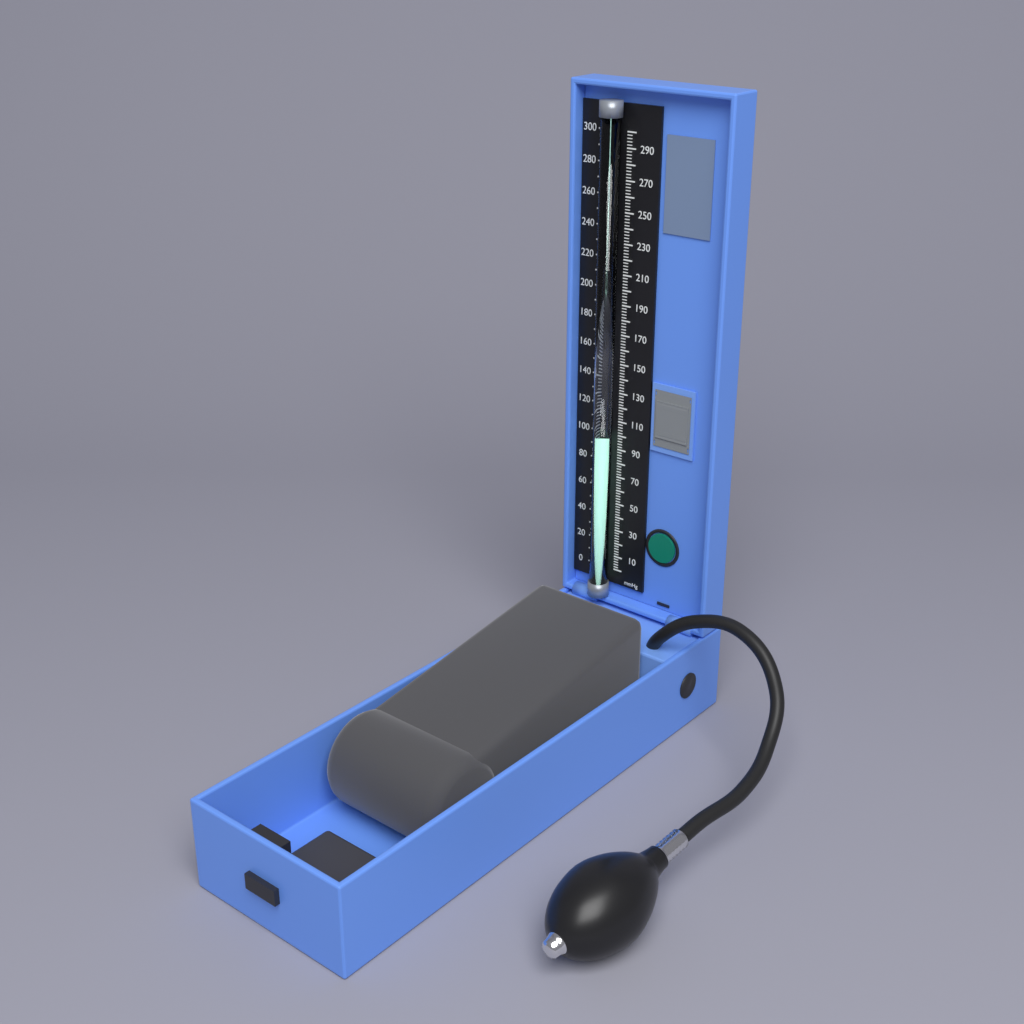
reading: 100 mmHg
